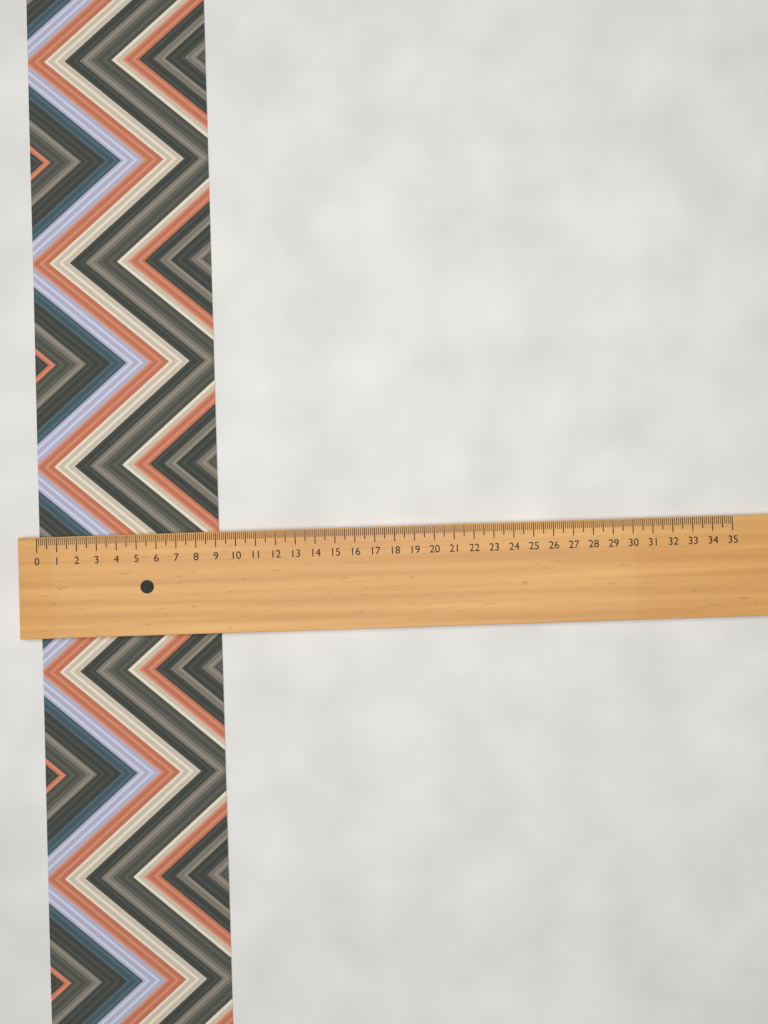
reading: 9.1 (no unit)
